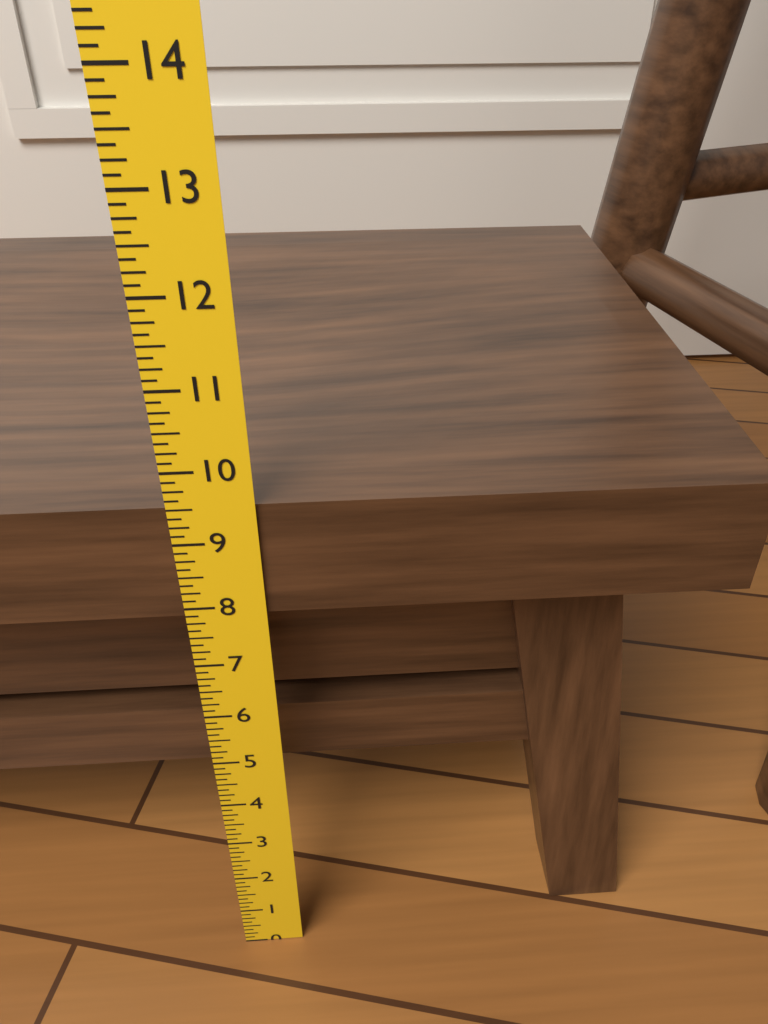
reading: 9.500 in
